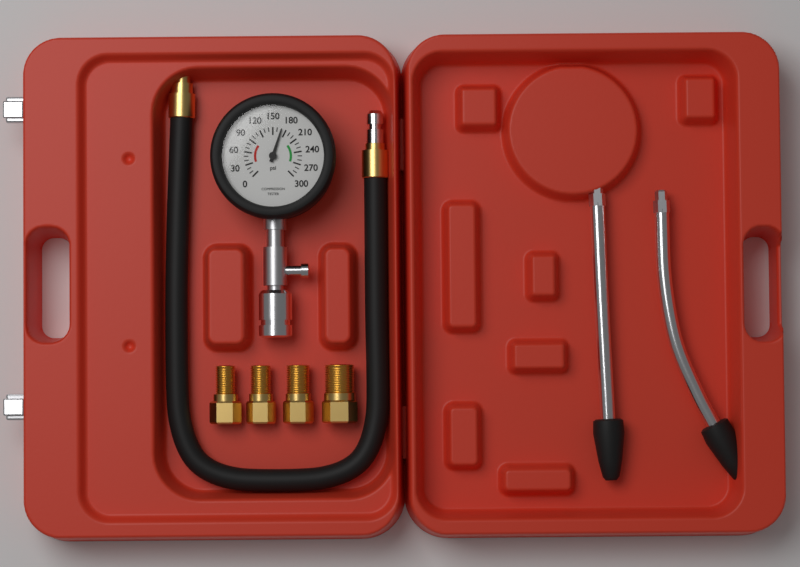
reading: 170 psi
